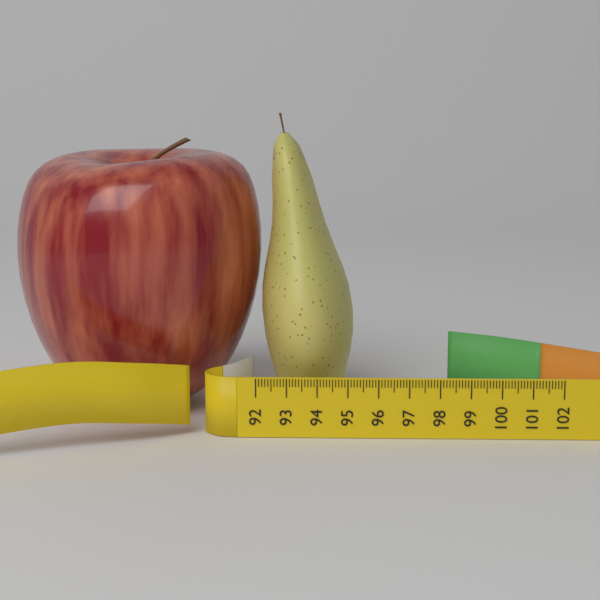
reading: 95.2 (no unit)
